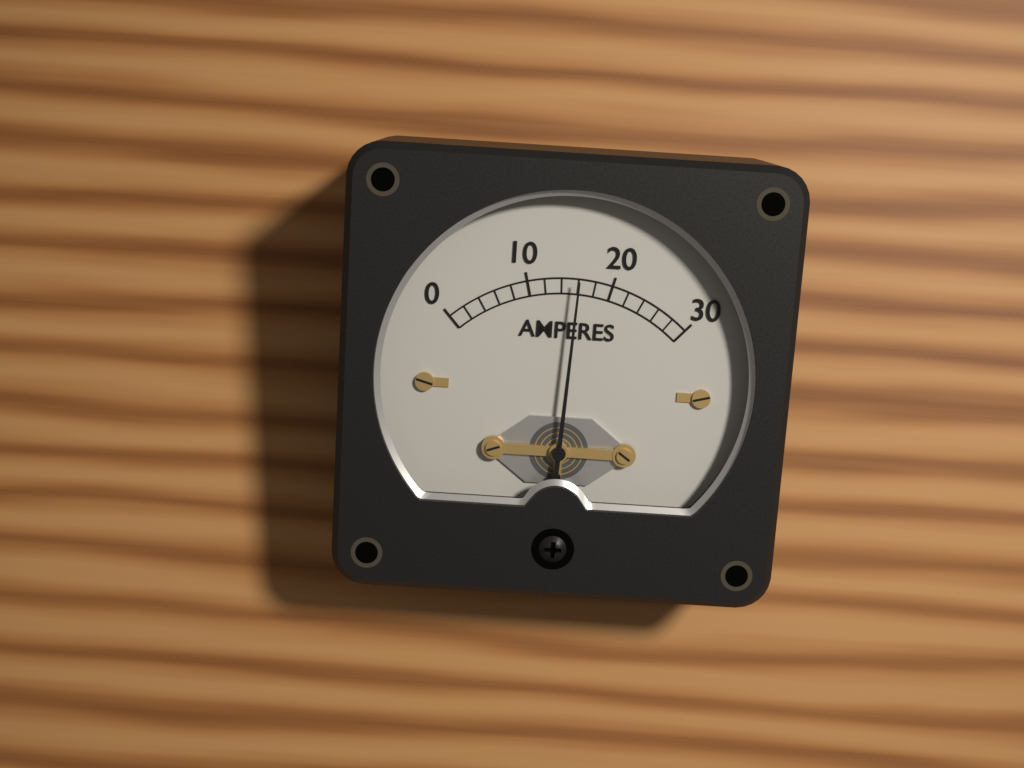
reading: 16 A
